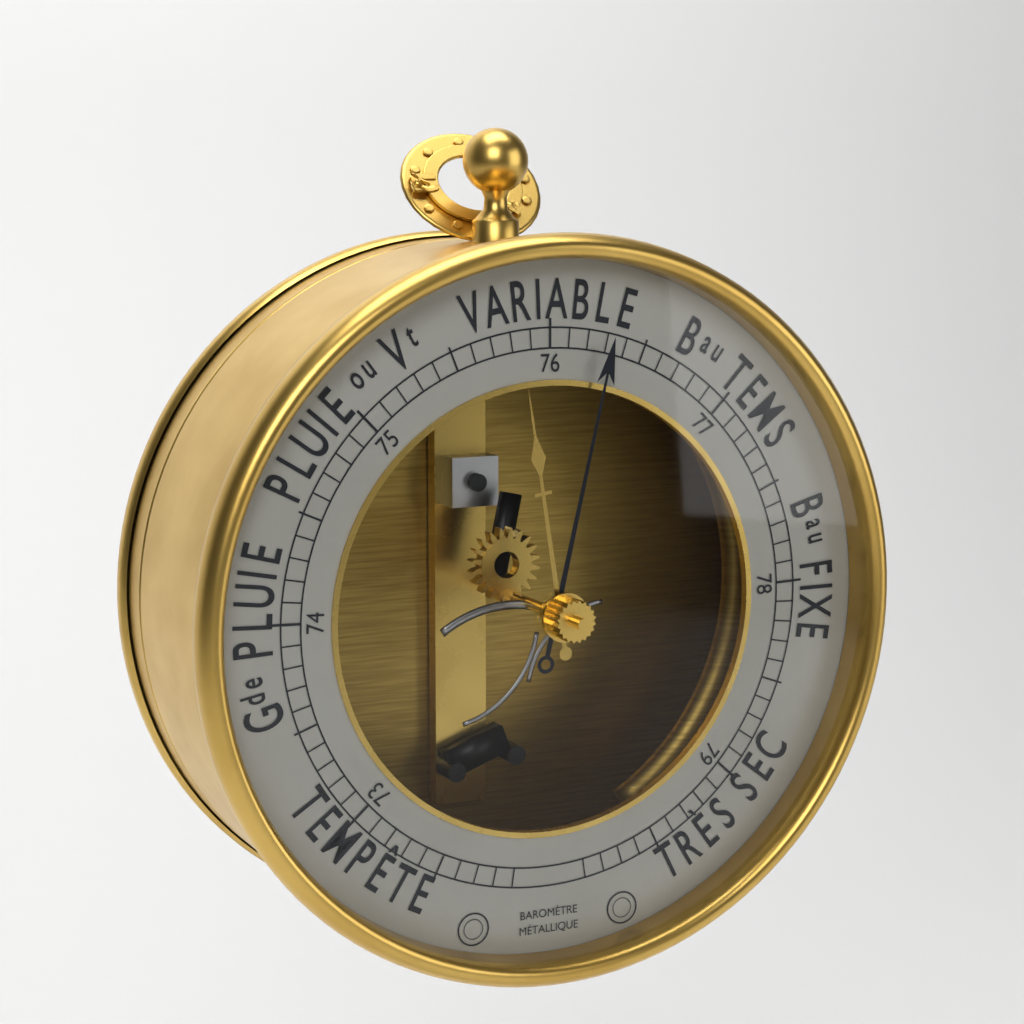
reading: 76.3 (no unit)
